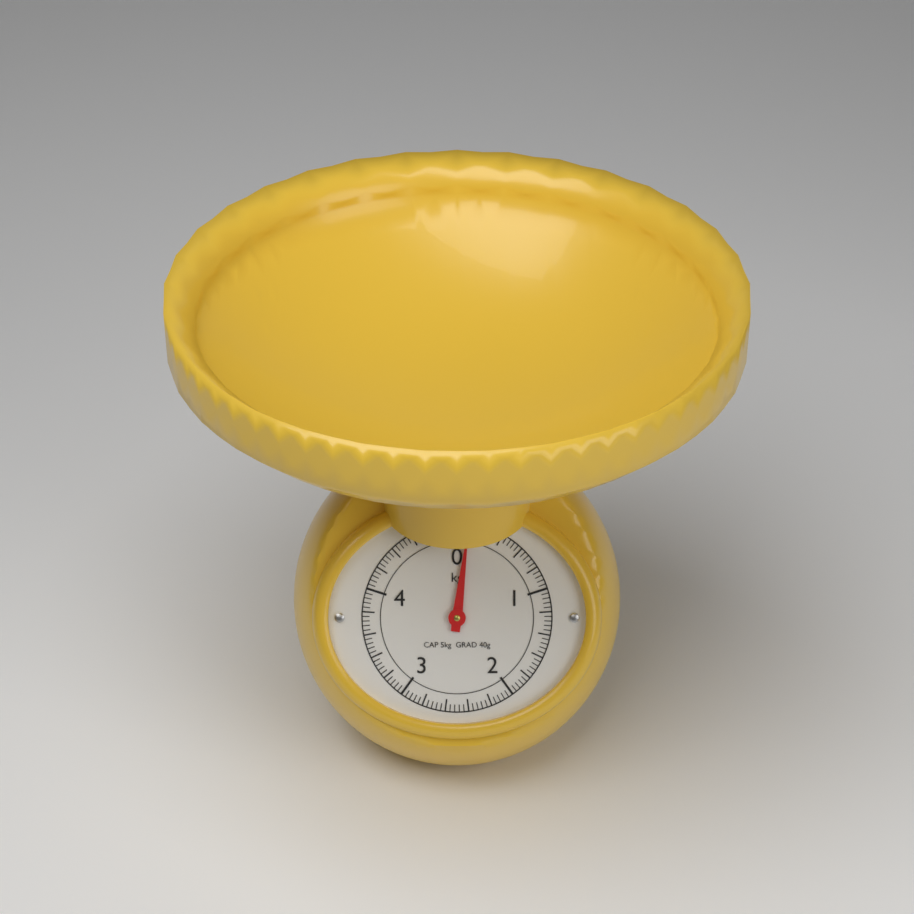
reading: 0.10 kg
